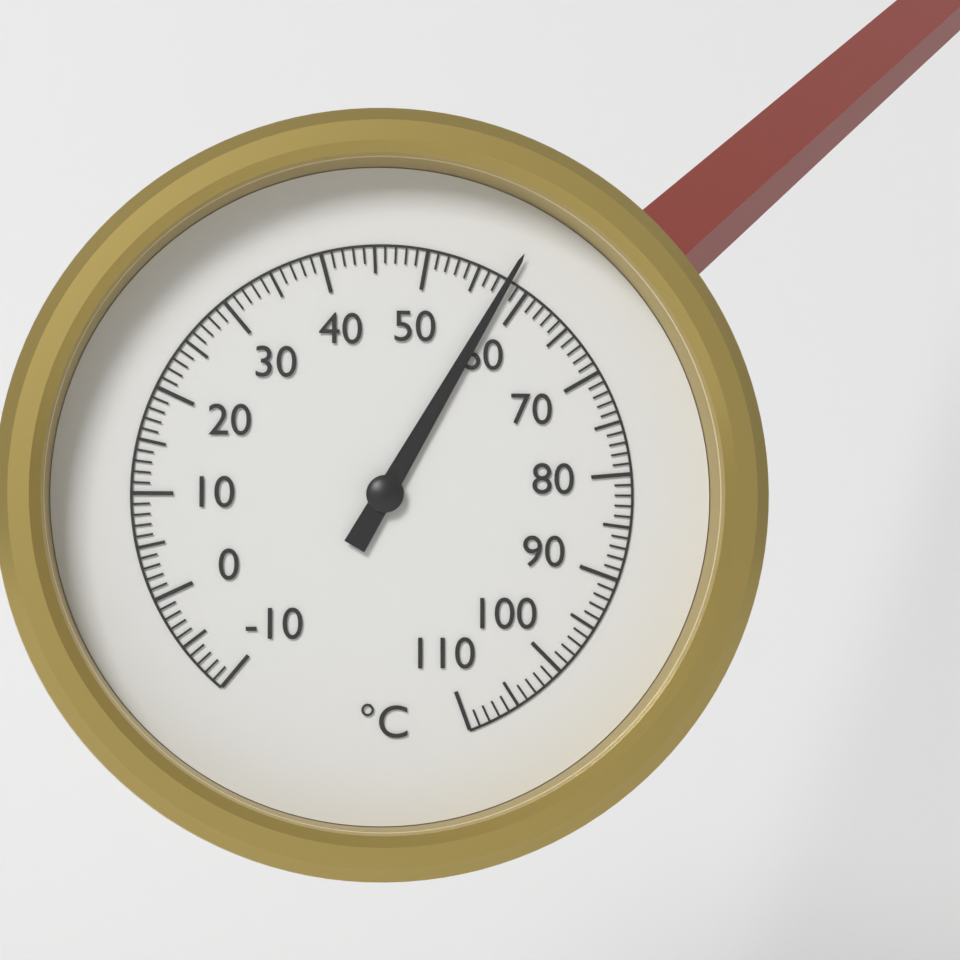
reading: 58 °C
